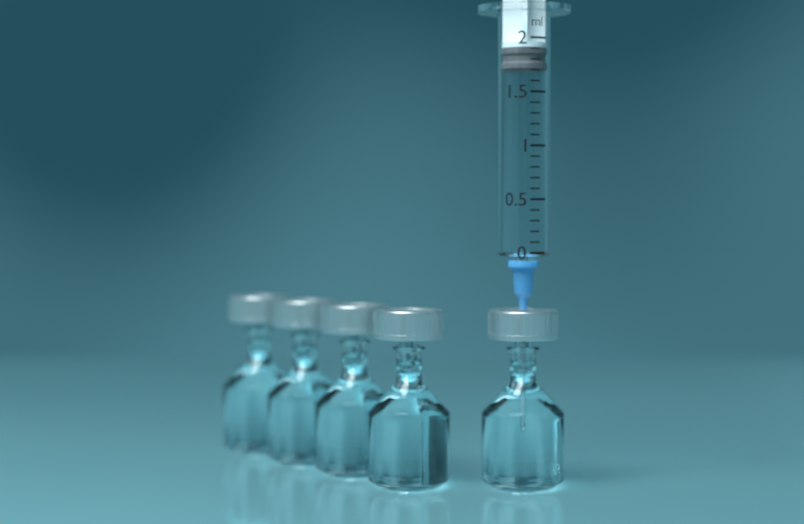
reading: 1.7 ml
